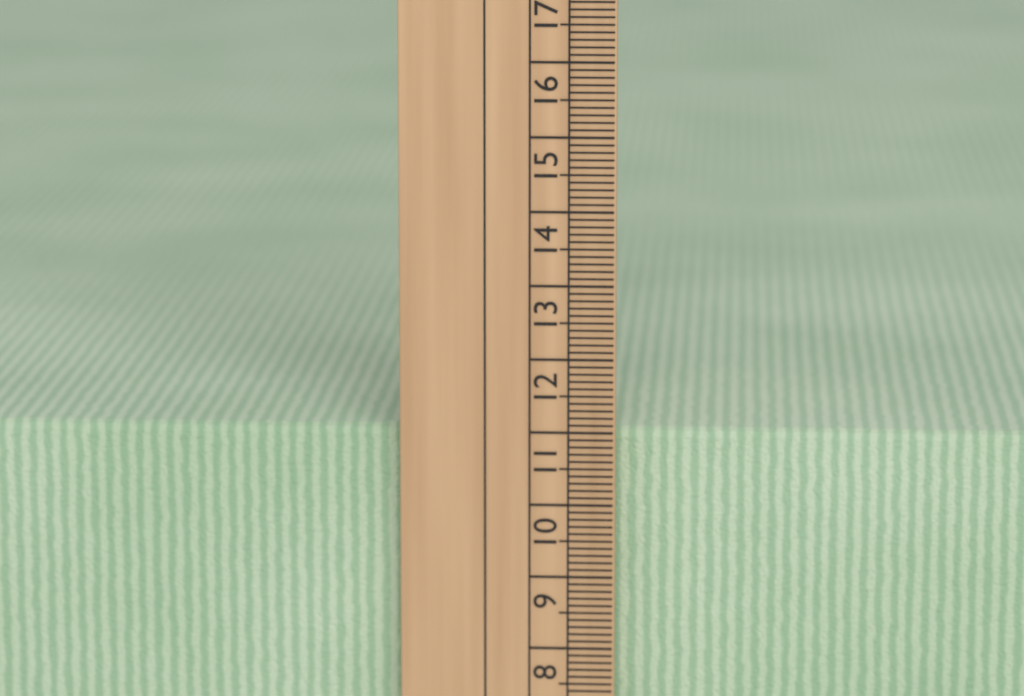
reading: 11.0 cm
